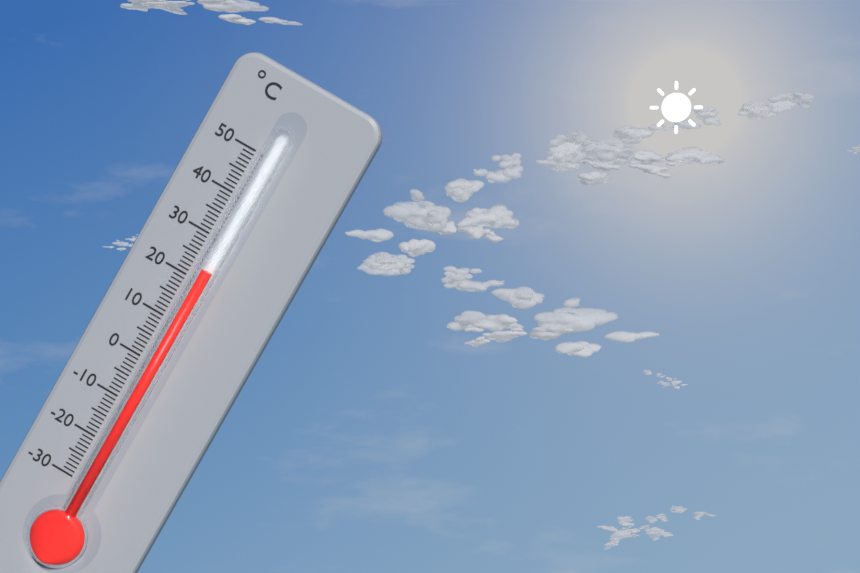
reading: 23 °C
